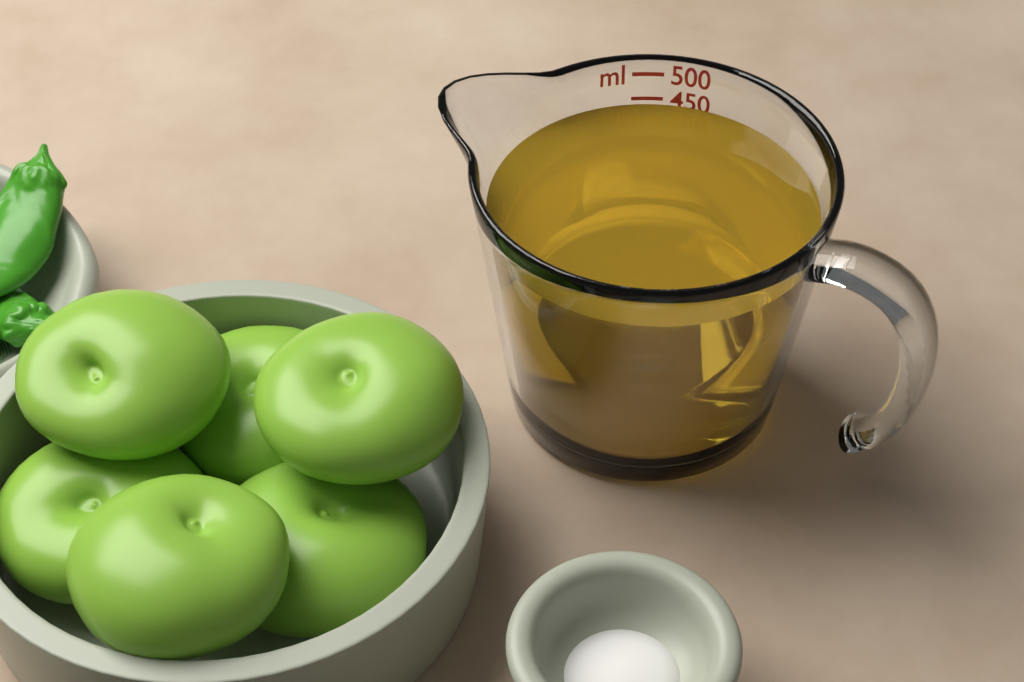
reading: 450 ml
